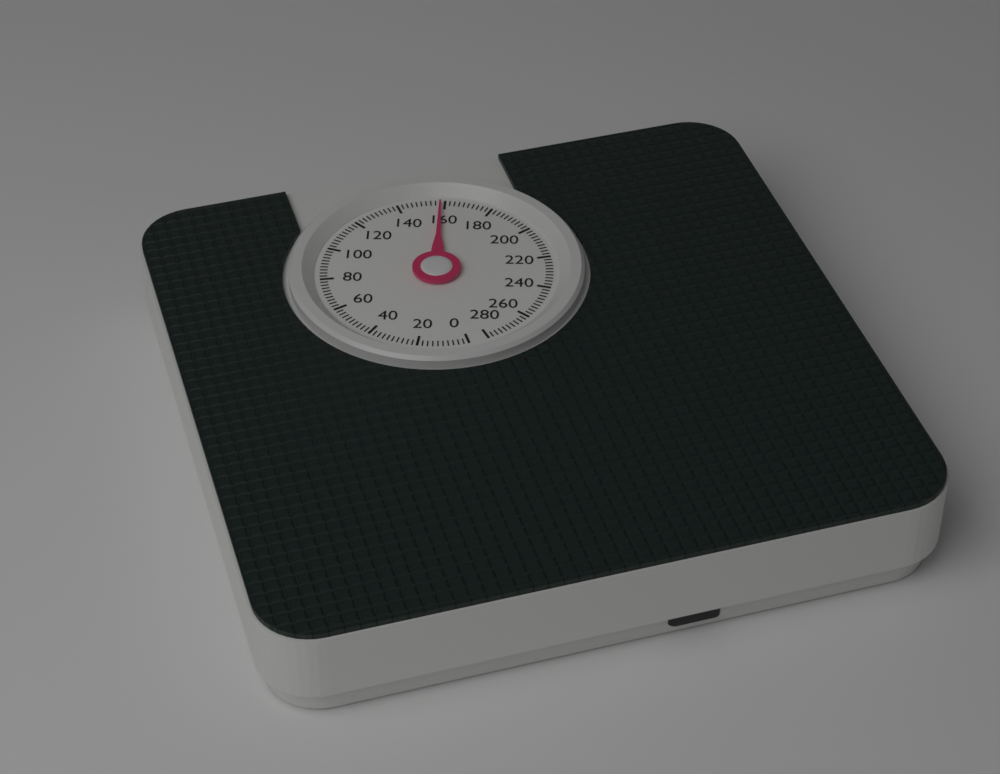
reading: 158 (no unit)
